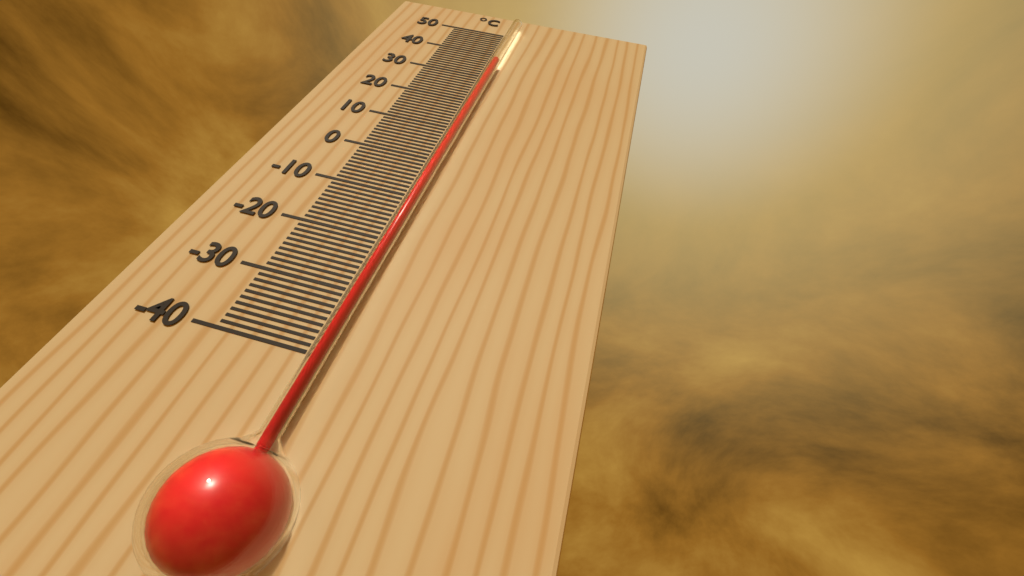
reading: 35 °C
